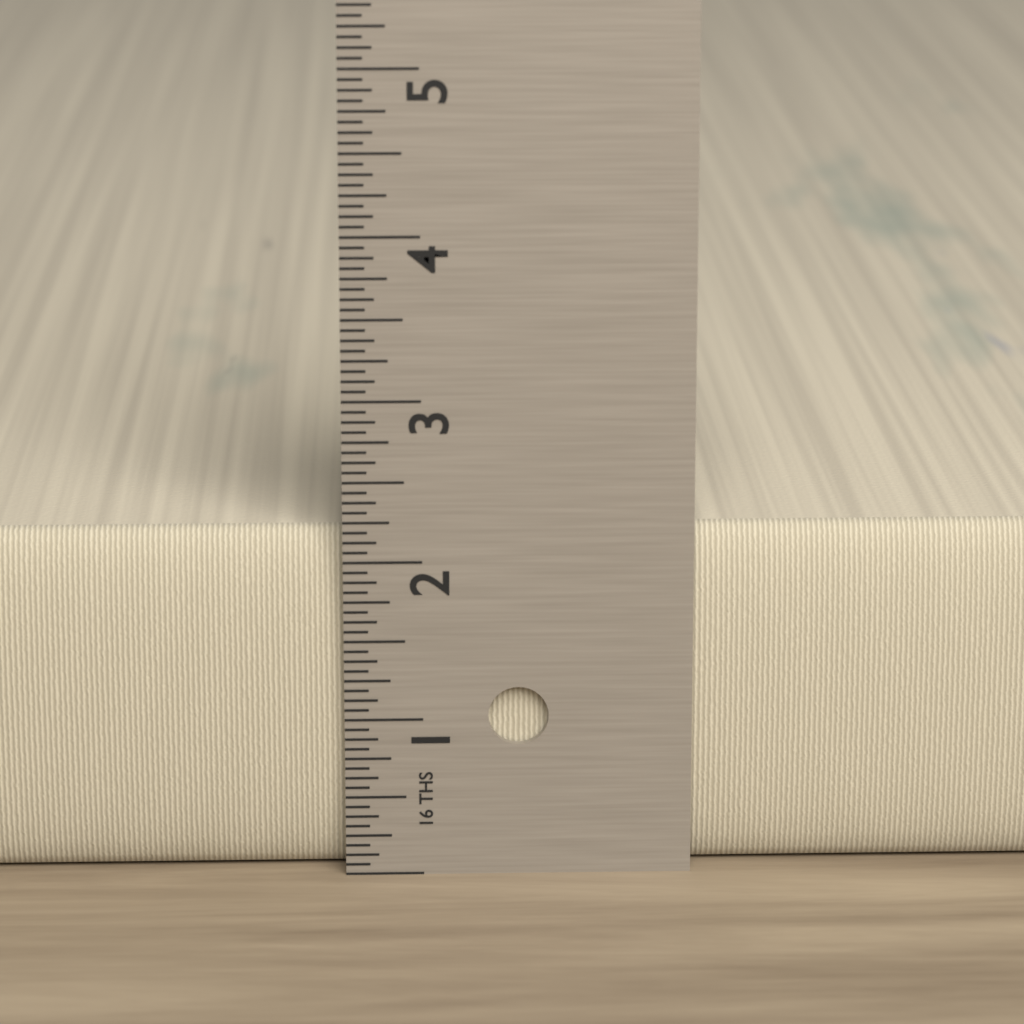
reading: 2.1875 in
